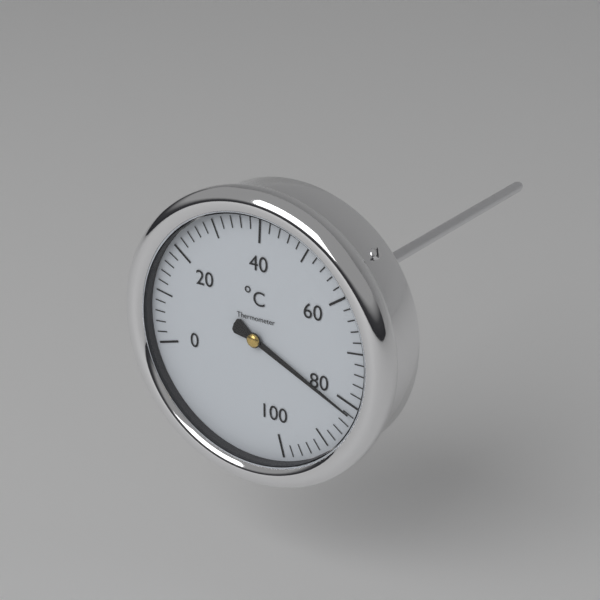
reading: 82 °C
